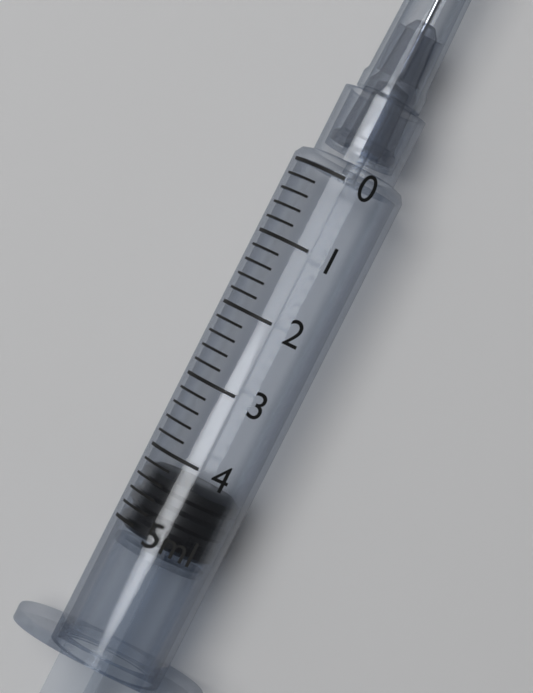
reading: 4.2 ml
